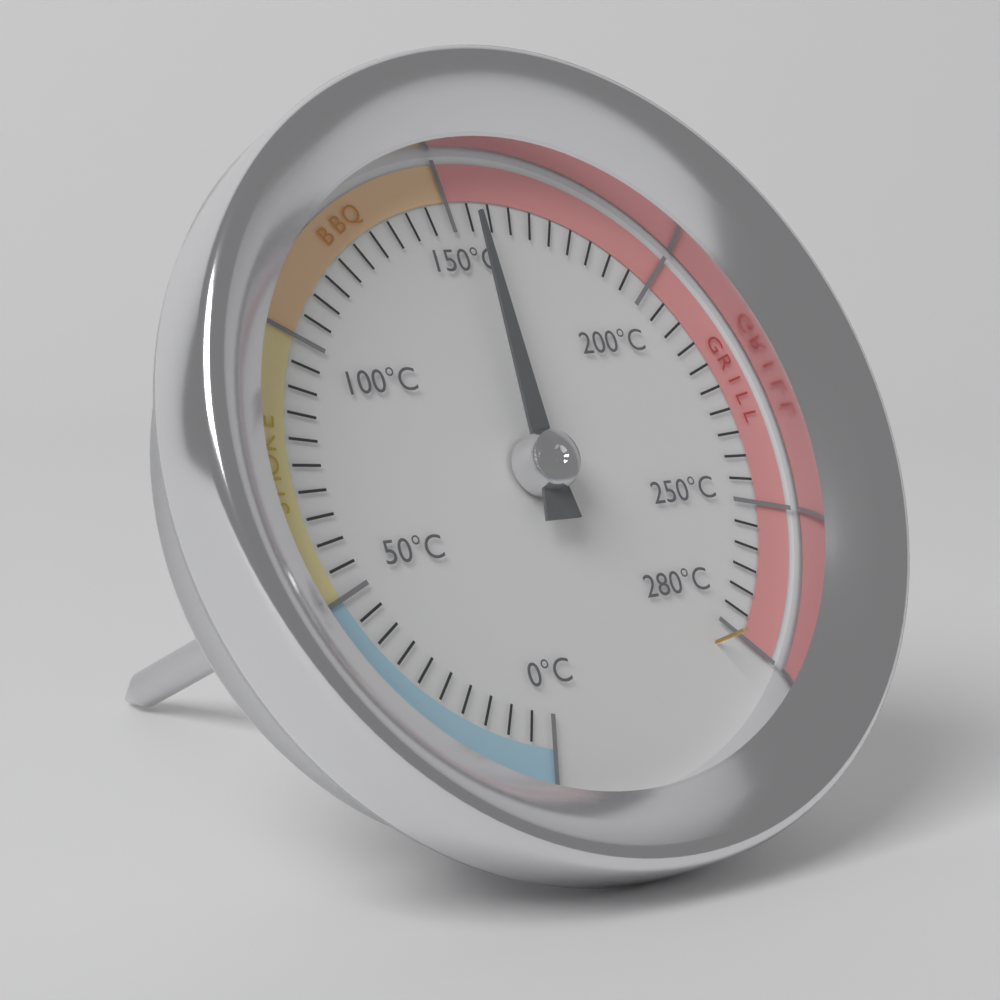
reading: 155 °C
